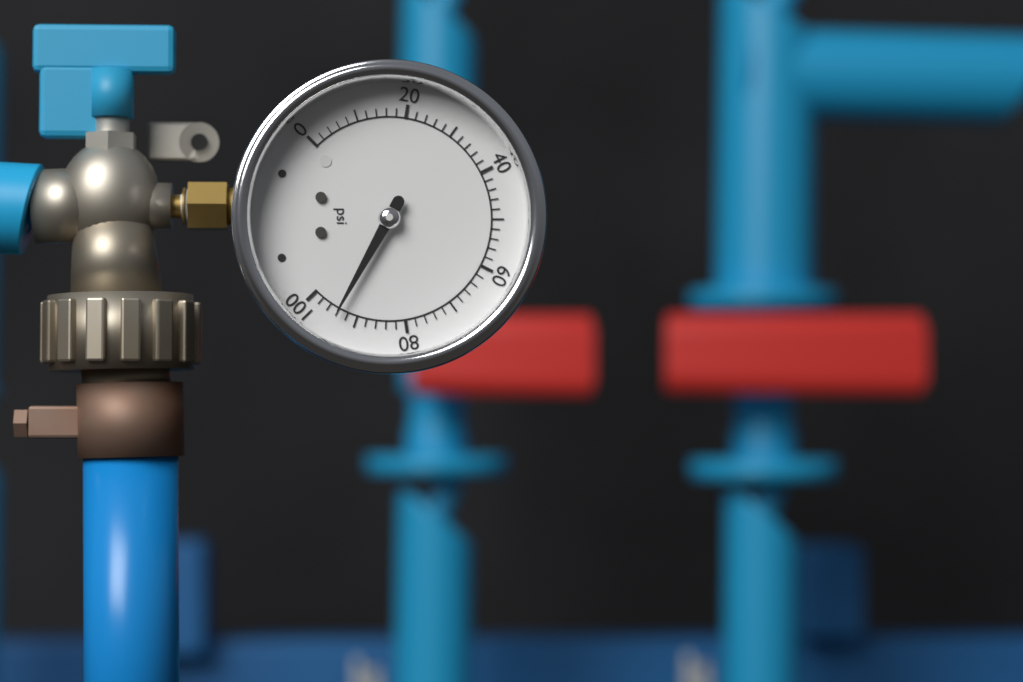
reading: 94 psi
